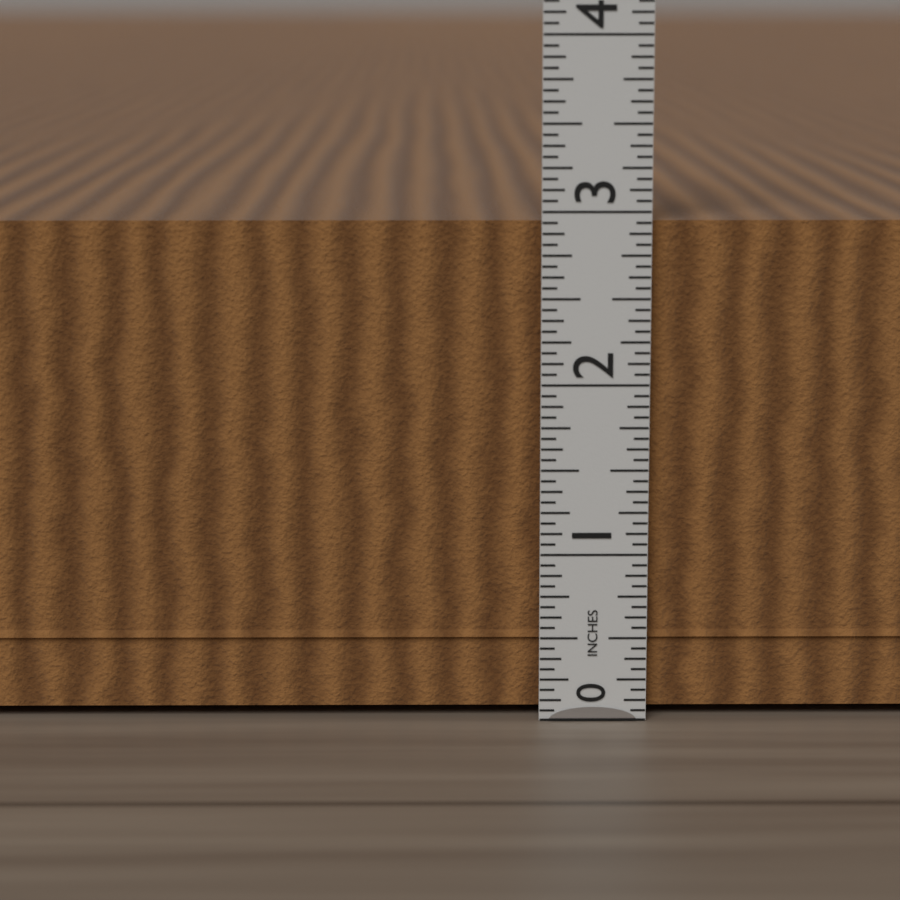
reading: 3.0000 in
